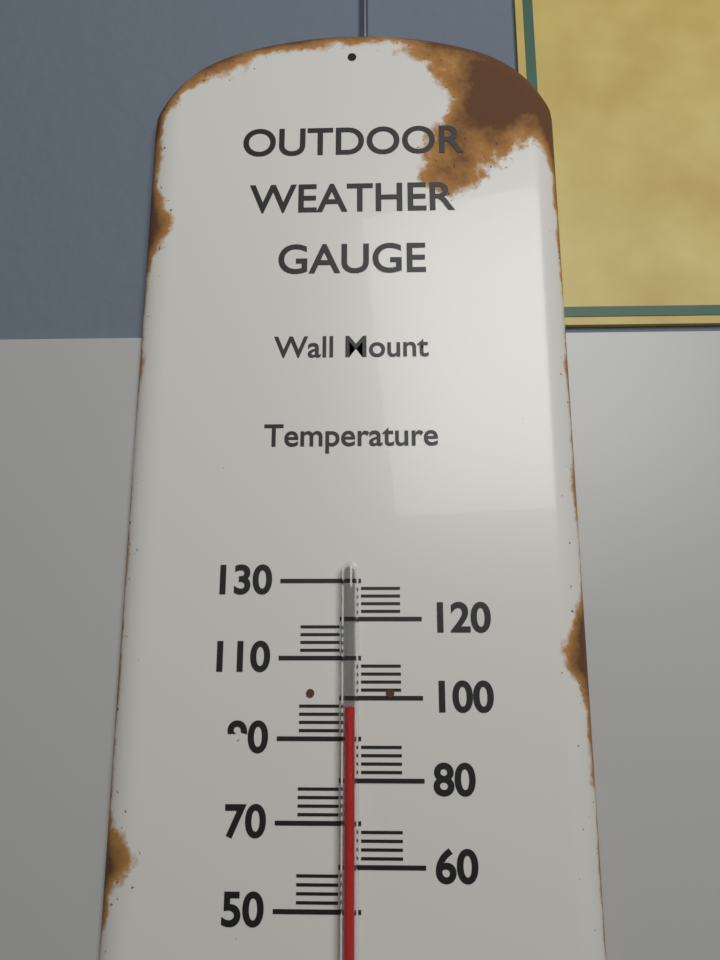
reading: 98 (no unit)
